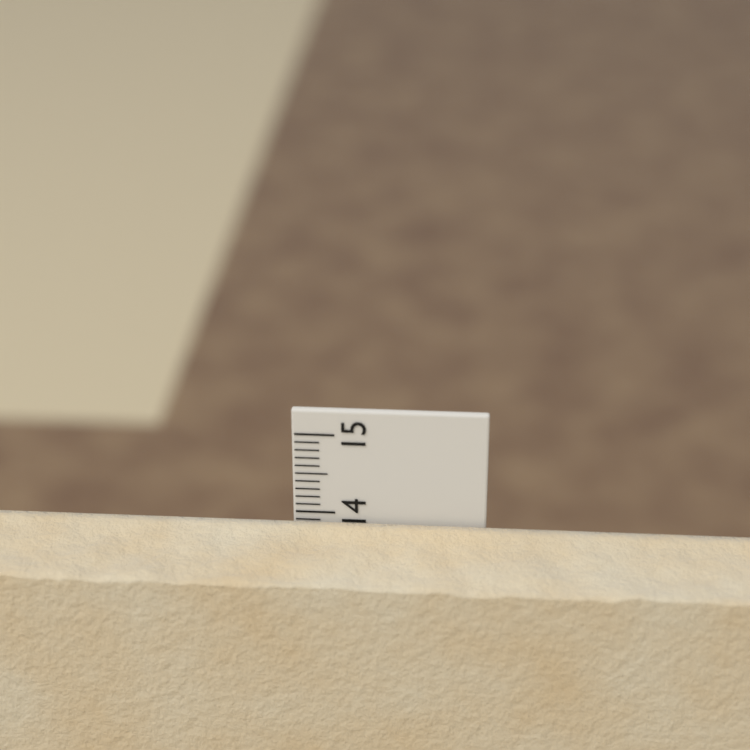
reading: 13.9 cm
